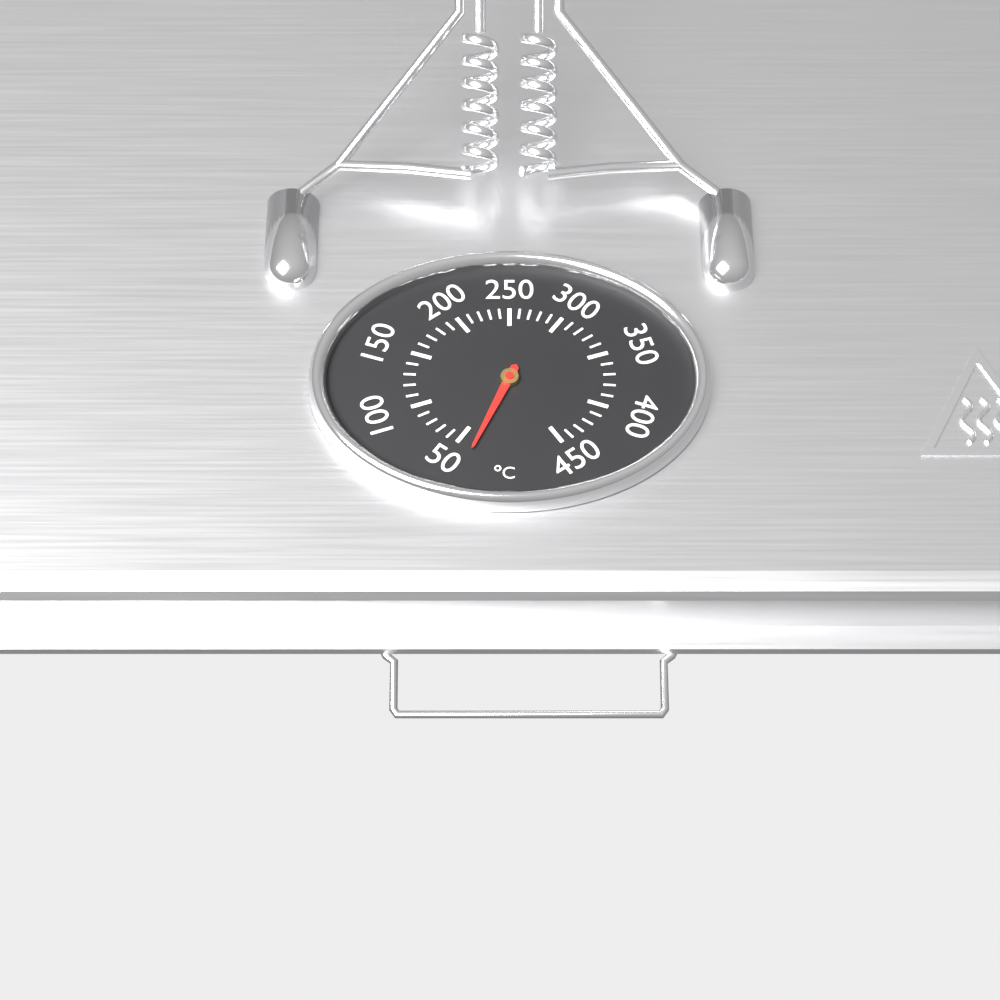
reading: 35 °C
